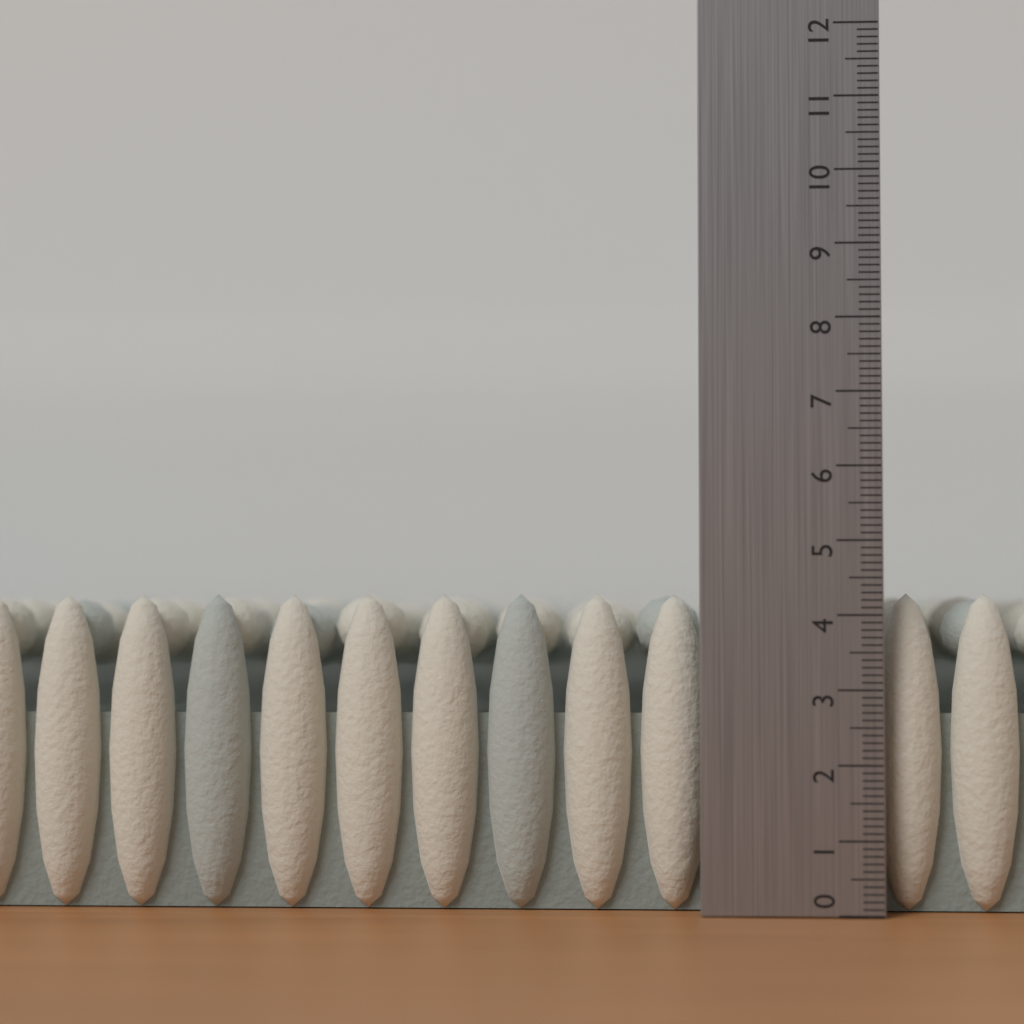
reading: 4.3 (no unit)
